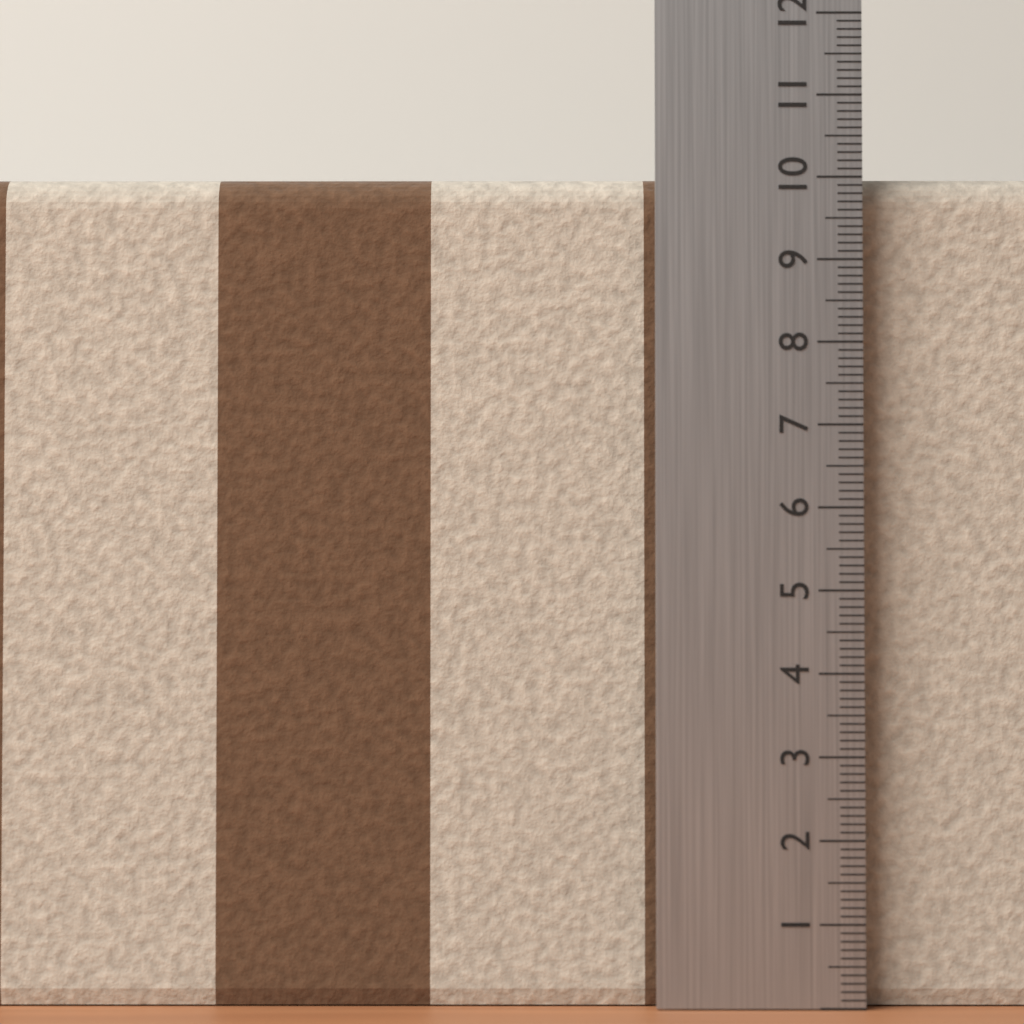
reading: 10.1 (no unit)
